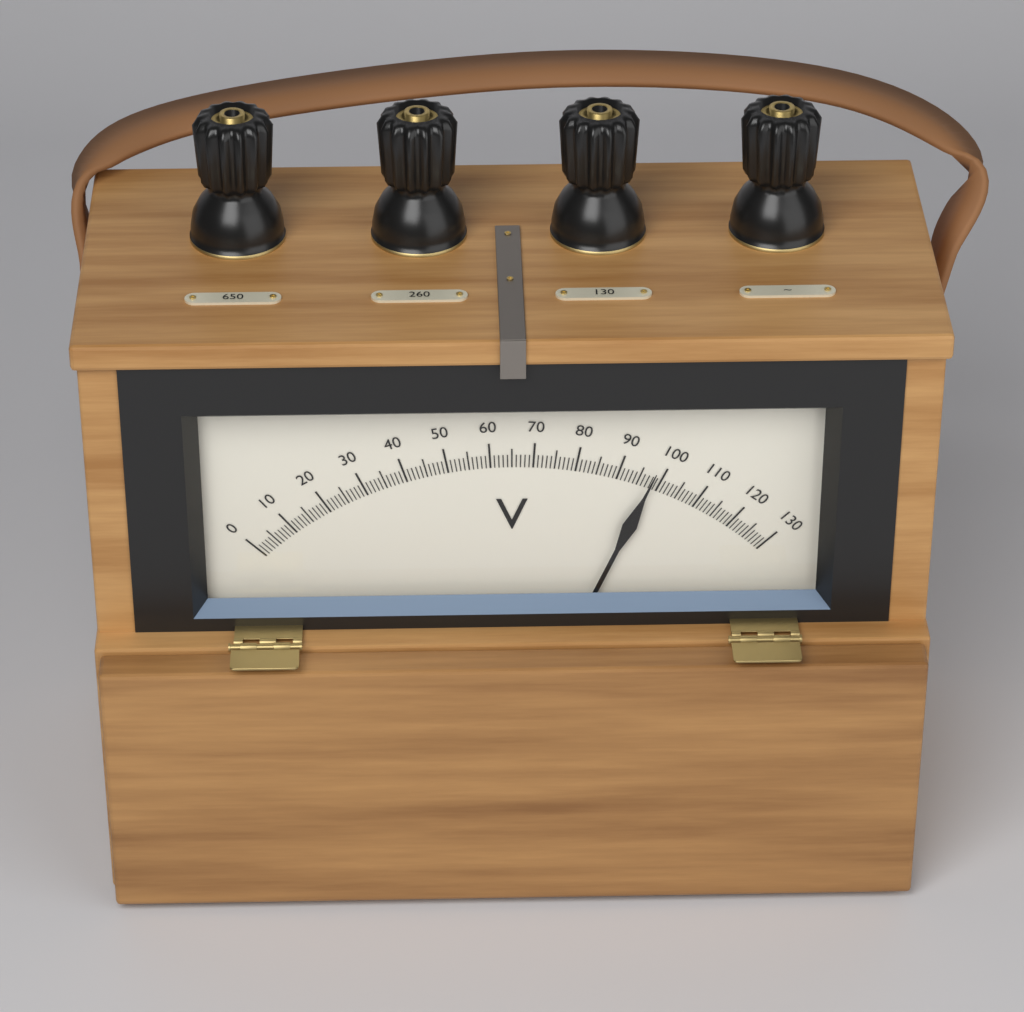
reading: 98 V
